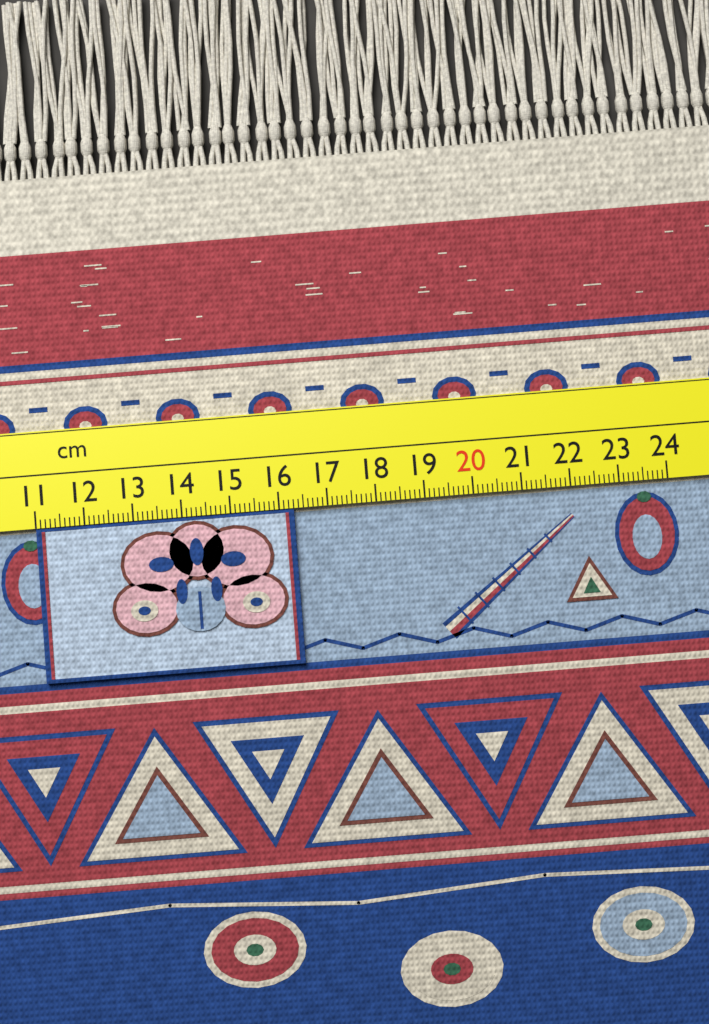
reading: 16.3 cm
